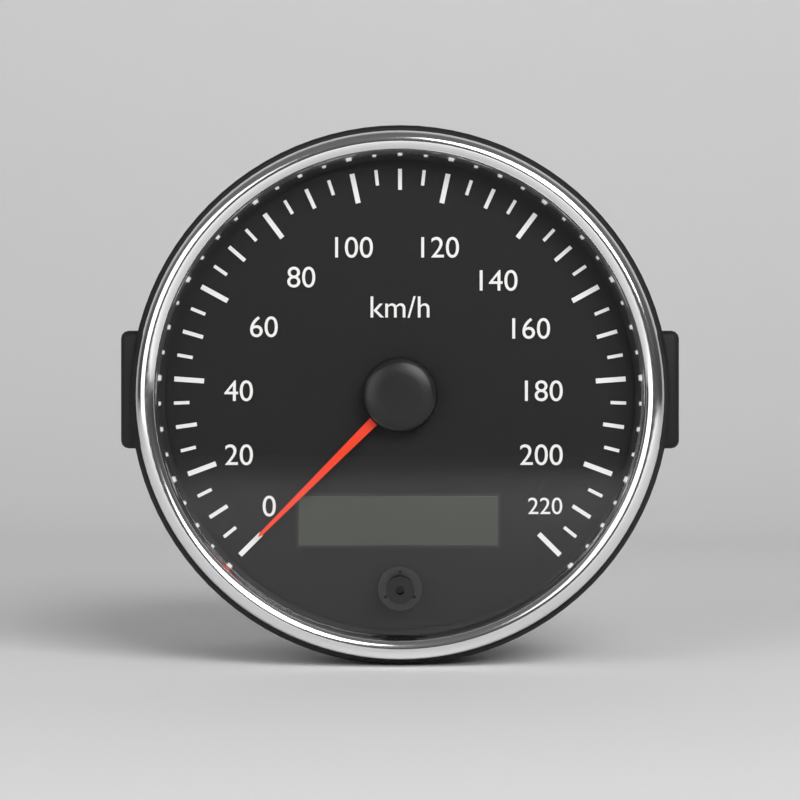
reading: 0 km/h
